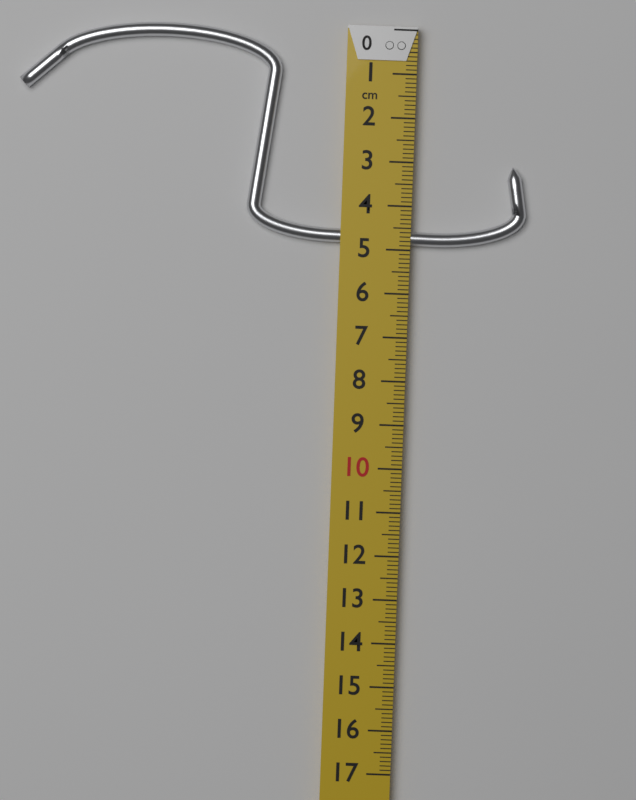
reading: 4.9 cm
